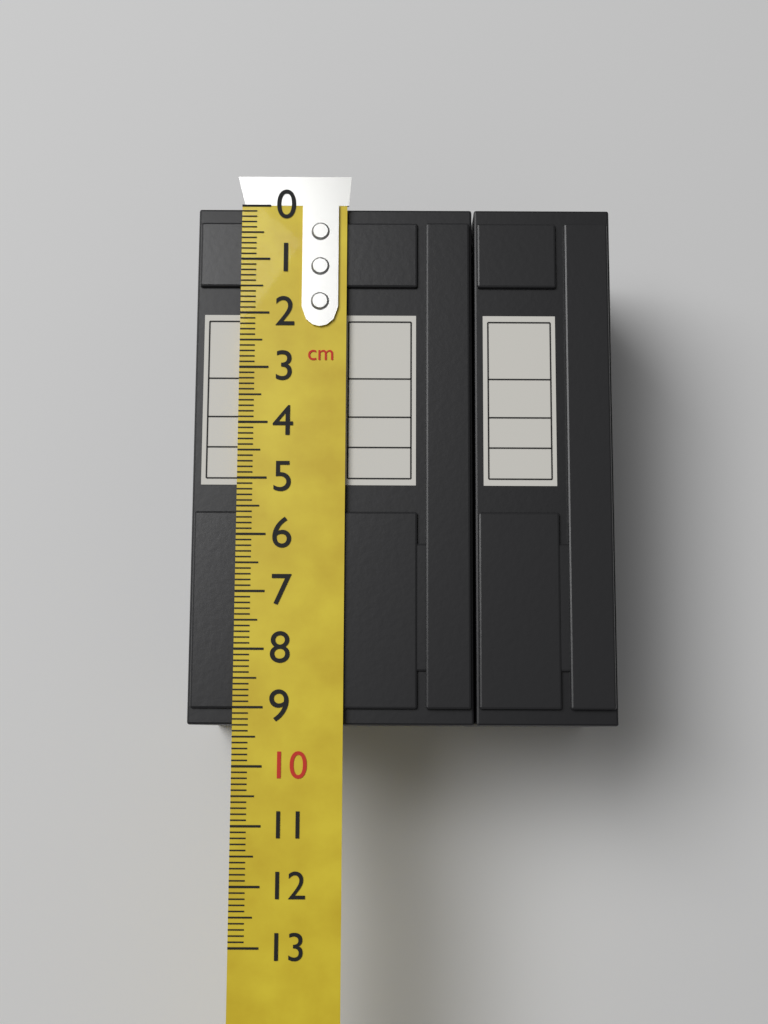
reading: 9.3 cm
